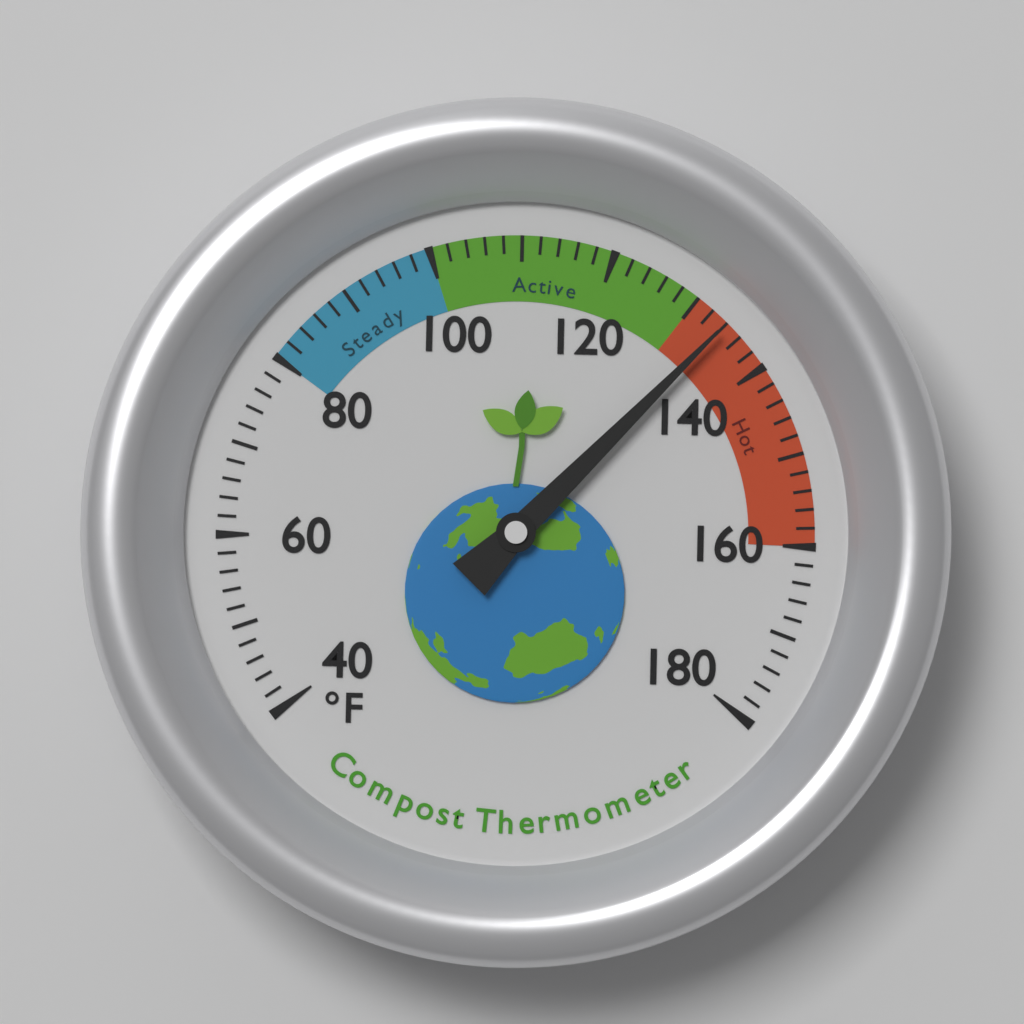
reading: 134 °F
